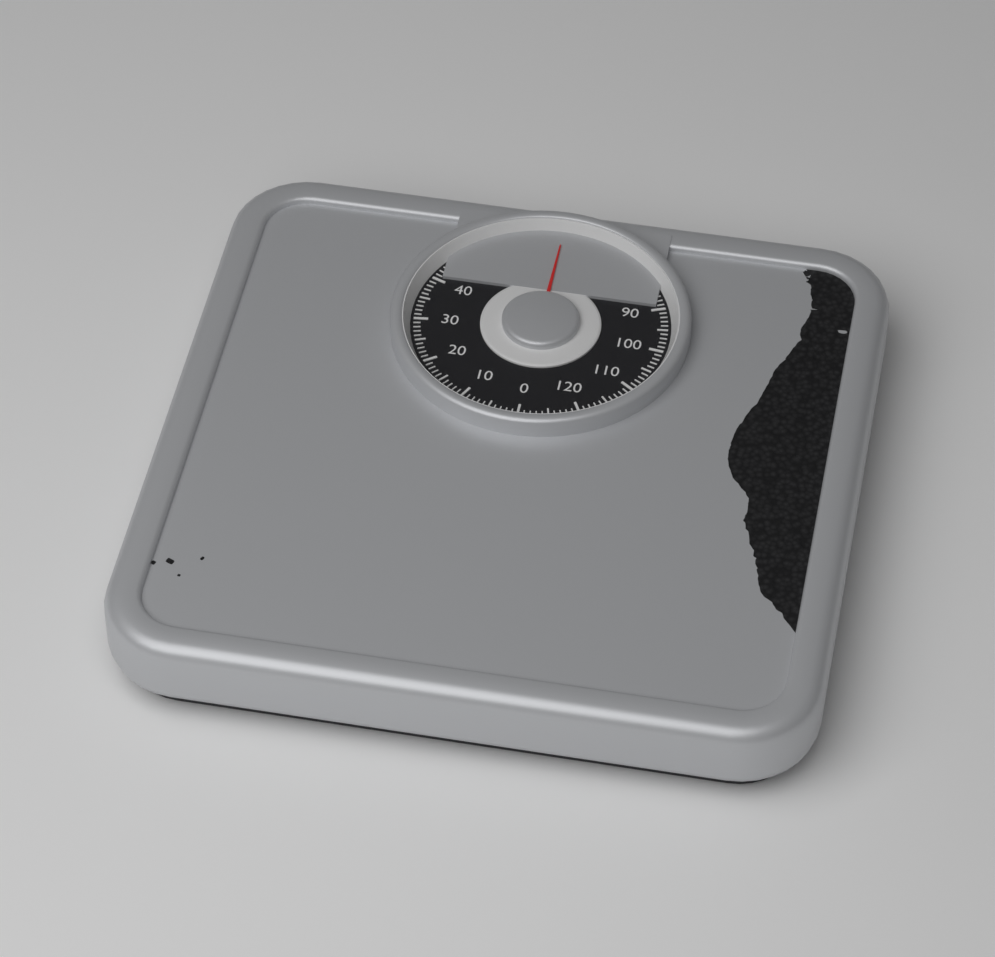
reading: 65 kg
